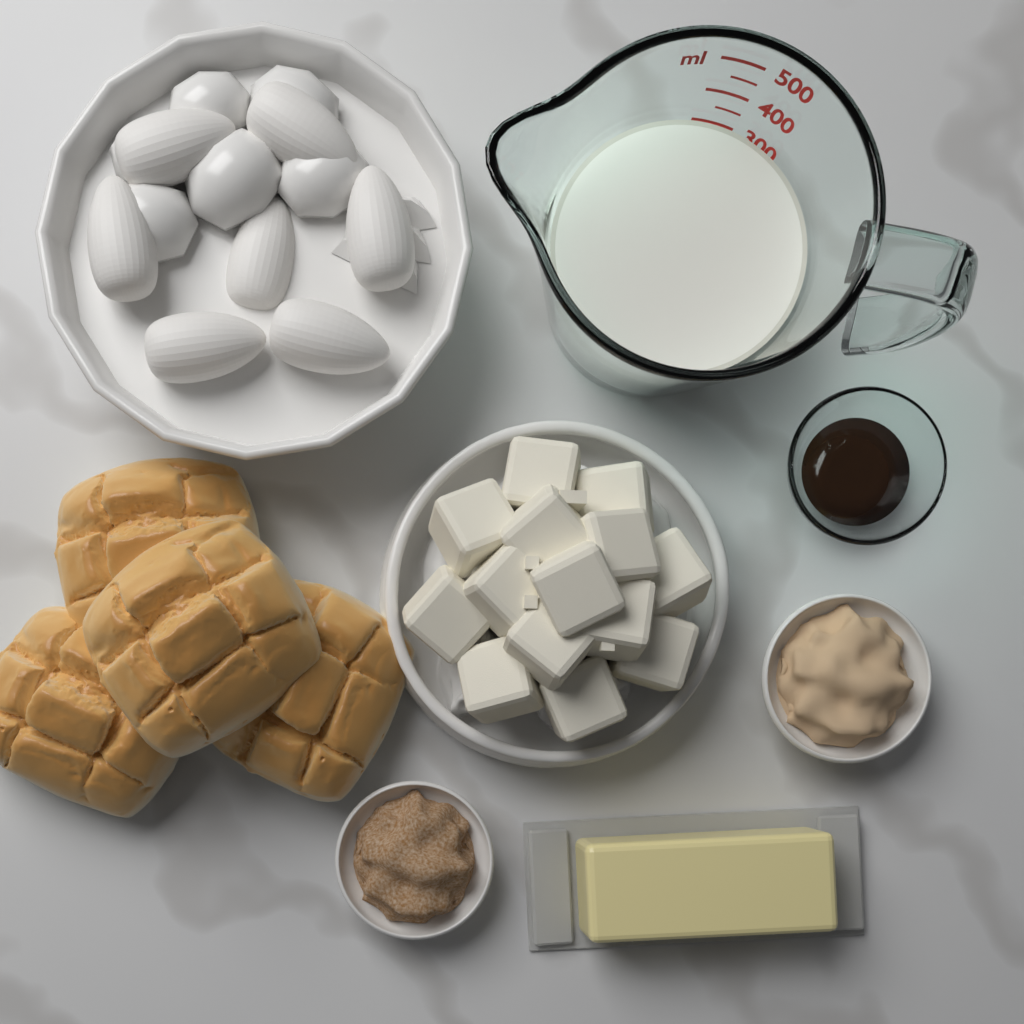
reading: 300 ml
